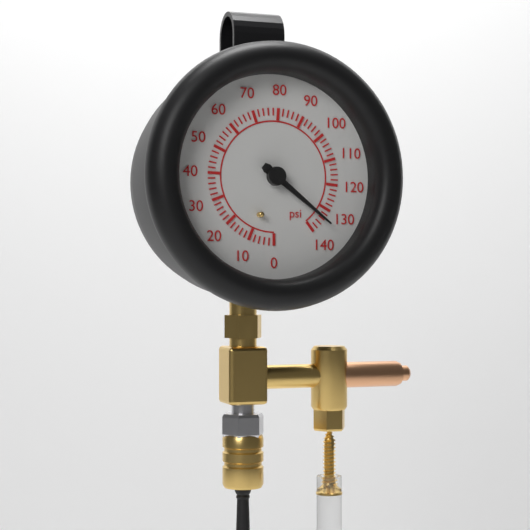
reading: 134 psi
